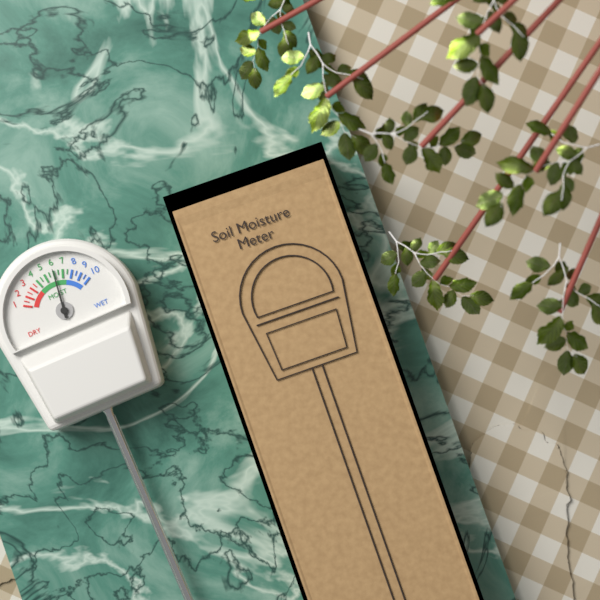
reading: 6.0 (no unit)
